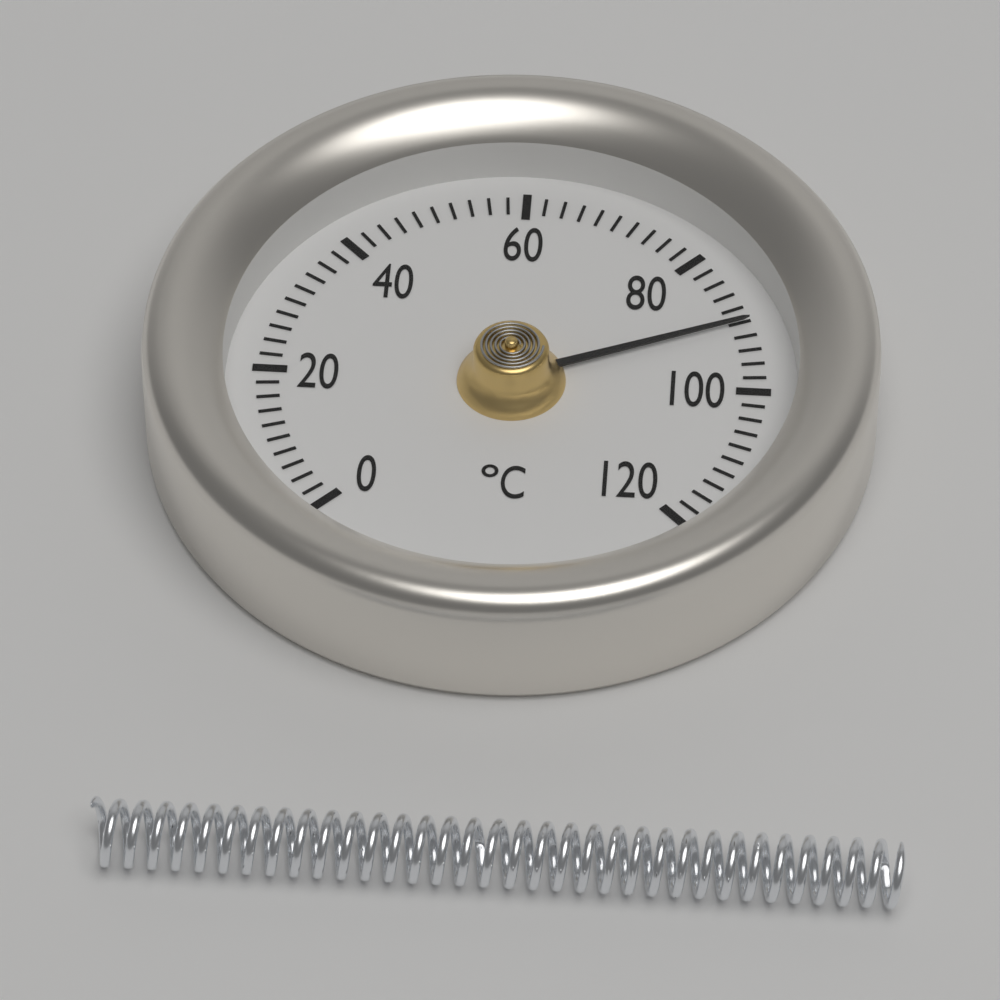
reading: 90 °C
